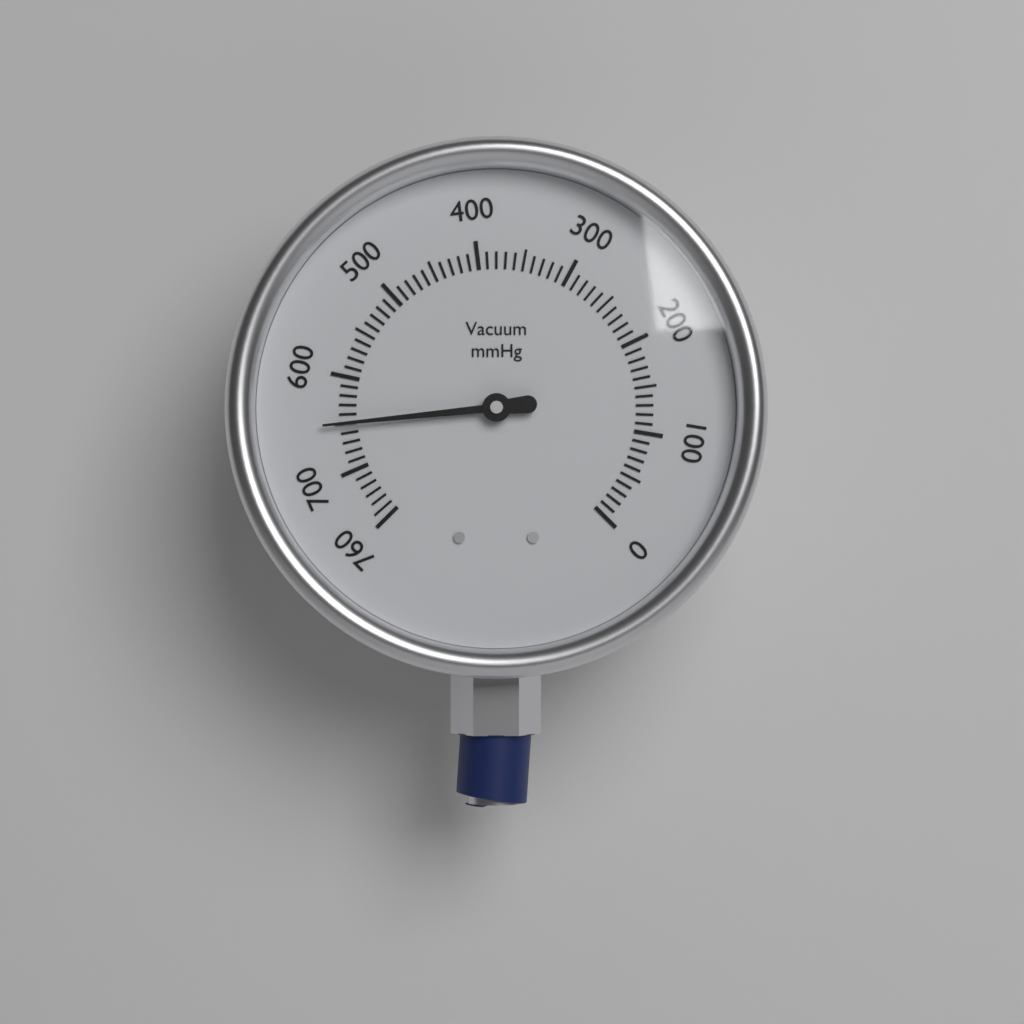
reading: 650 mmHg
